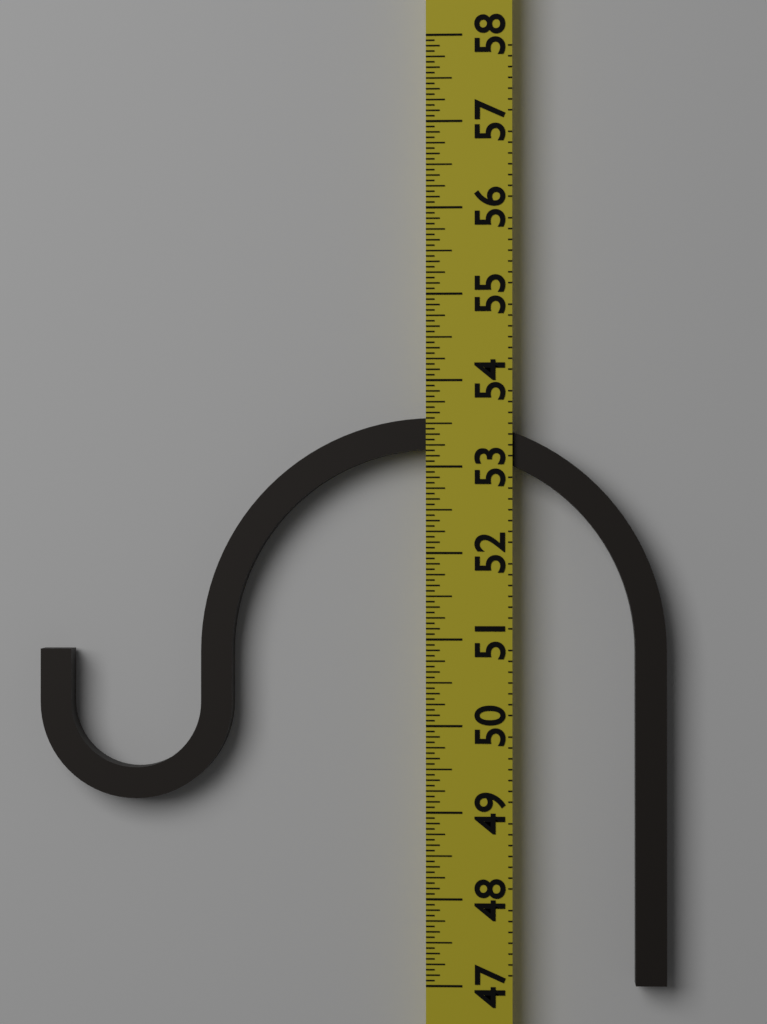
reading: 53.5625 (no unit)
